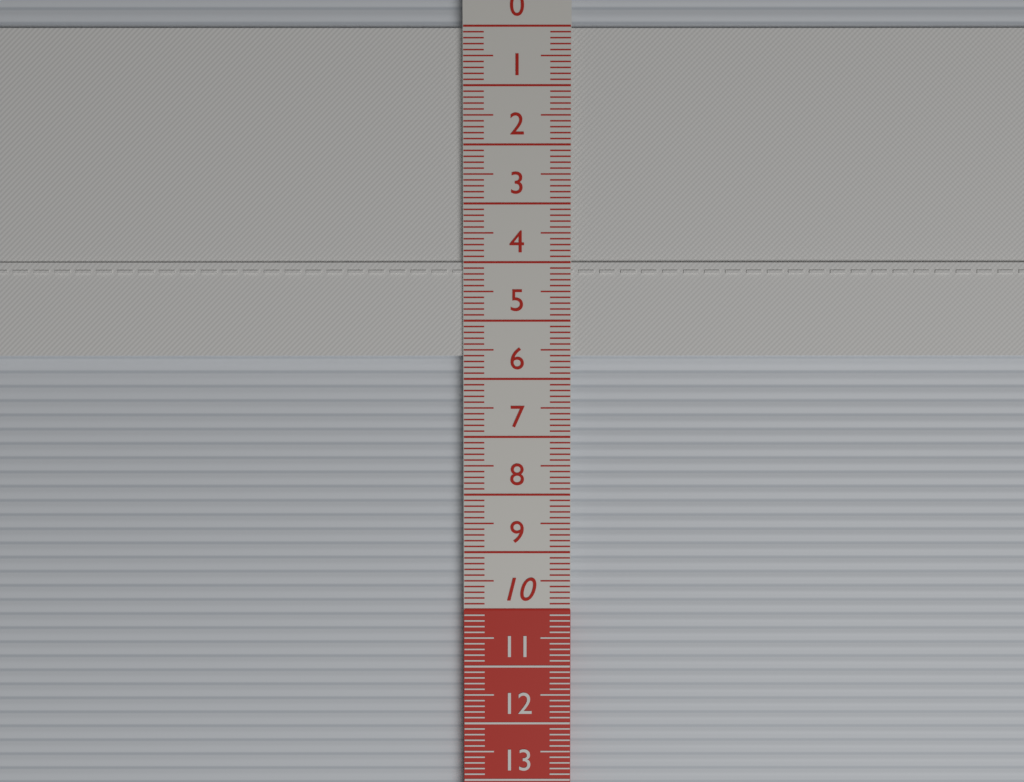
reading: 5.6 cm
